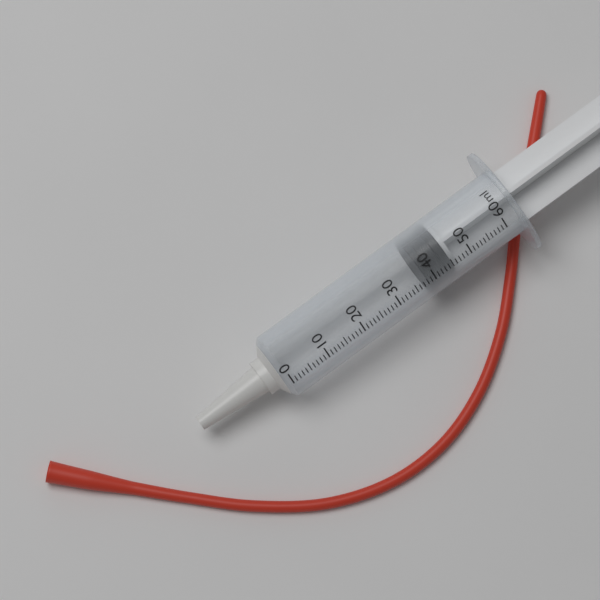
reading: 38 ml
